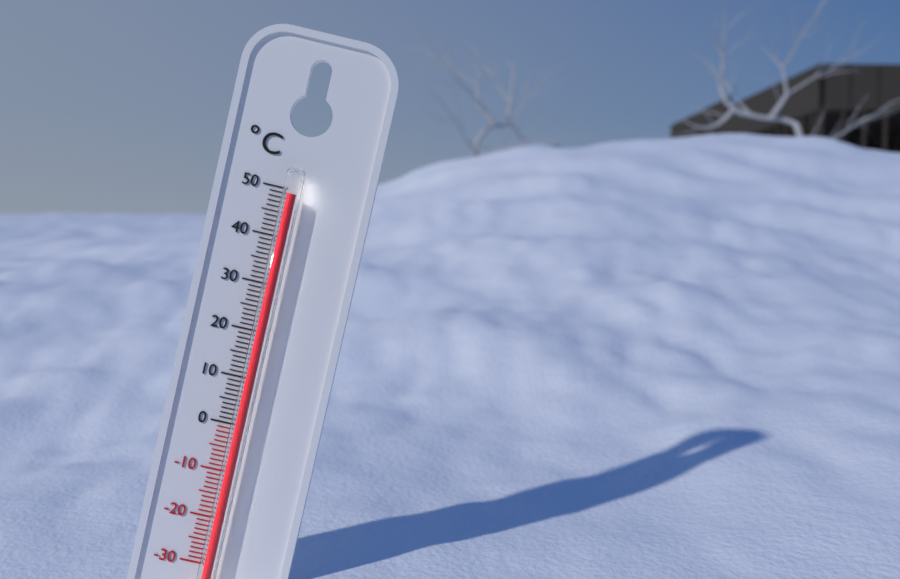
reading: 49 °C
